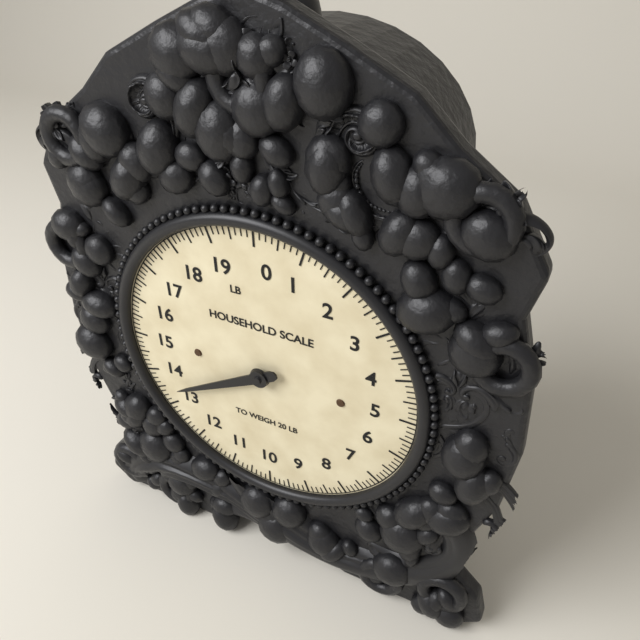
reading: 13.375 lb
